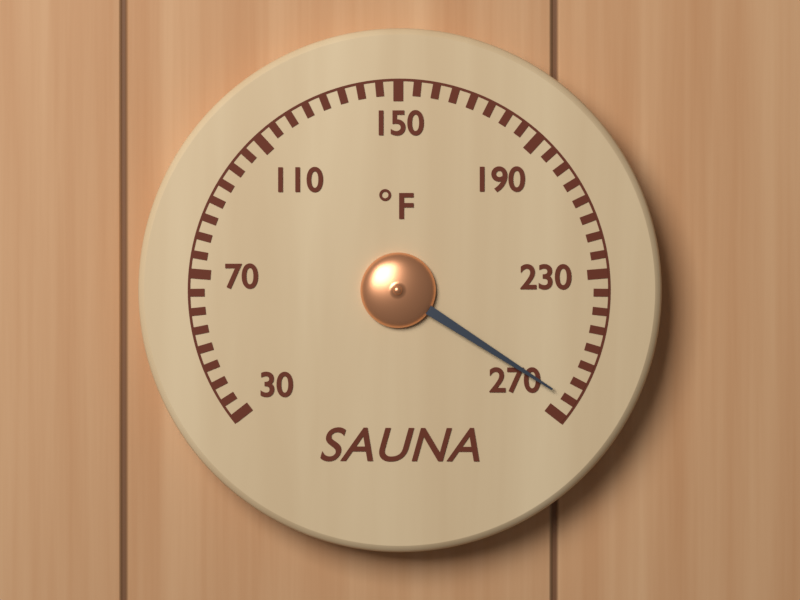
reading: 265 °F
